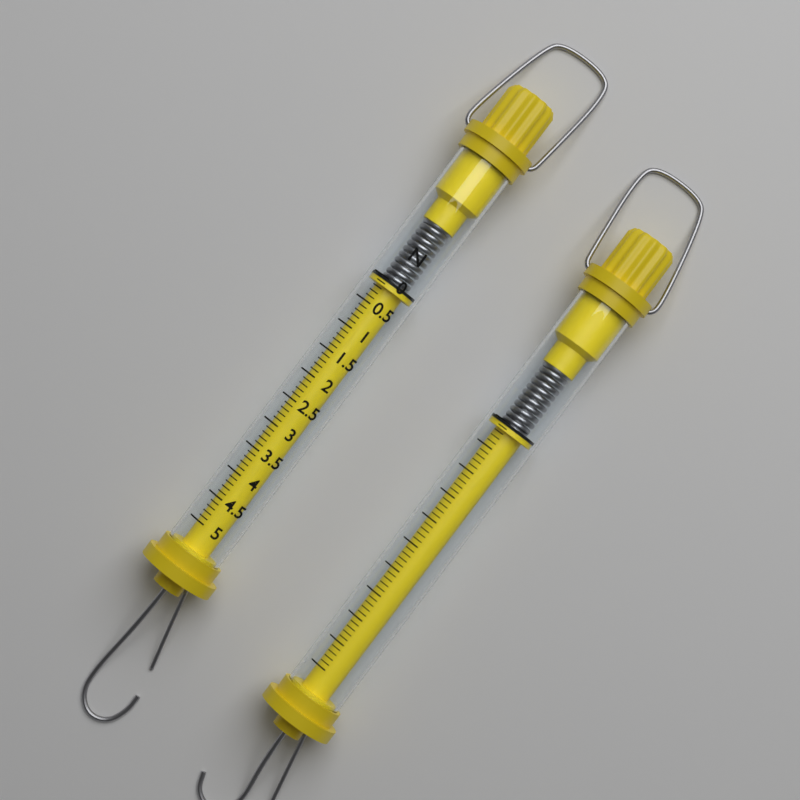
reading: 0.0 N
